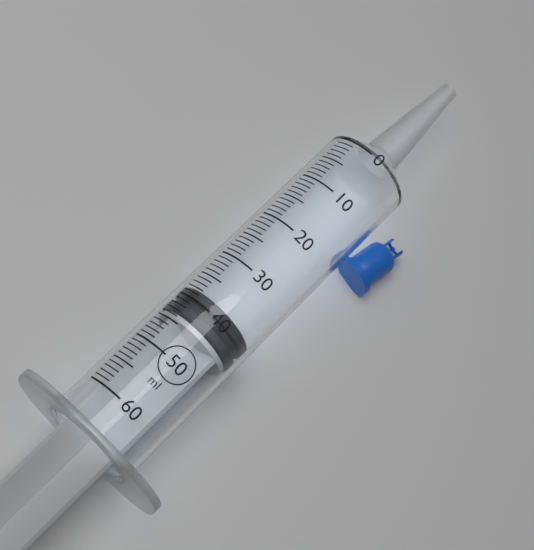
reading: 38 ml
